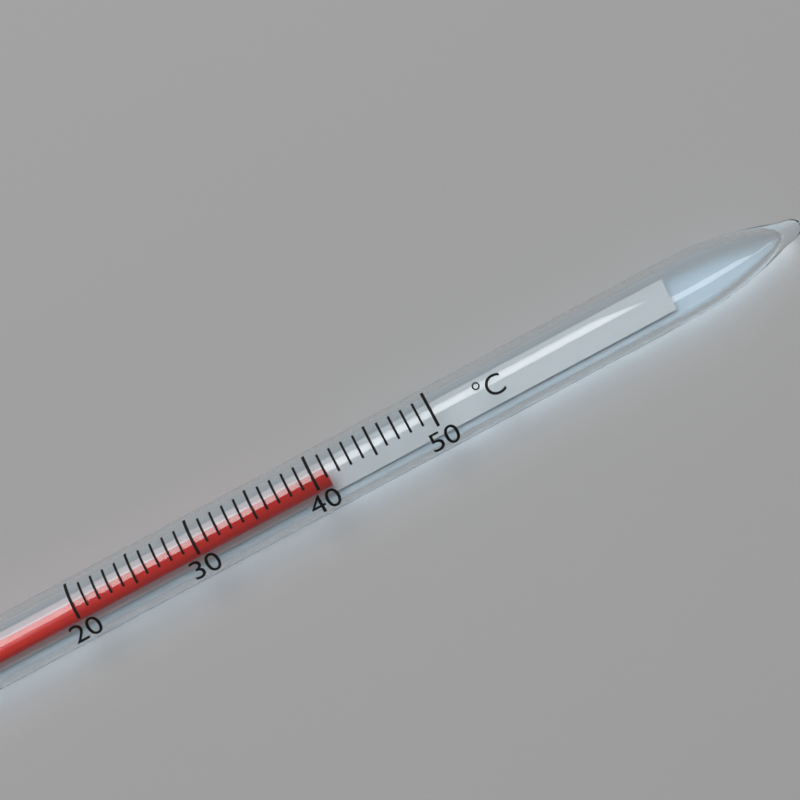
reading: 41 °C
